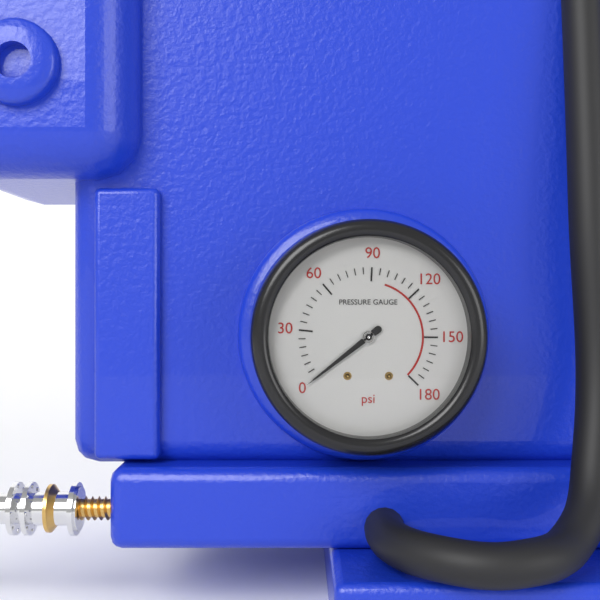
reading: 0 psi
